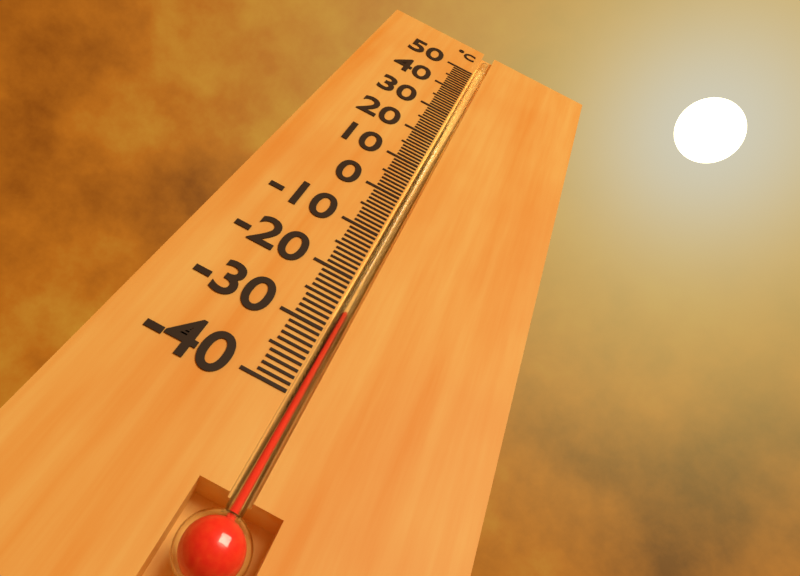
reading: -26 °C
